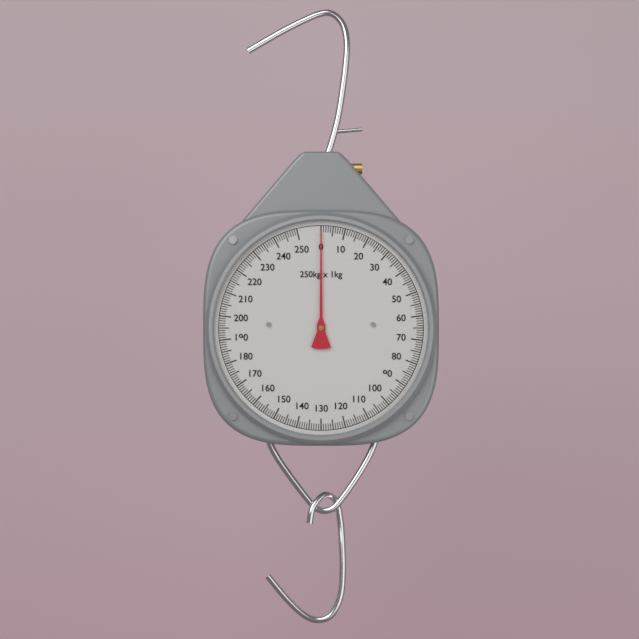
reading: 0 kg
